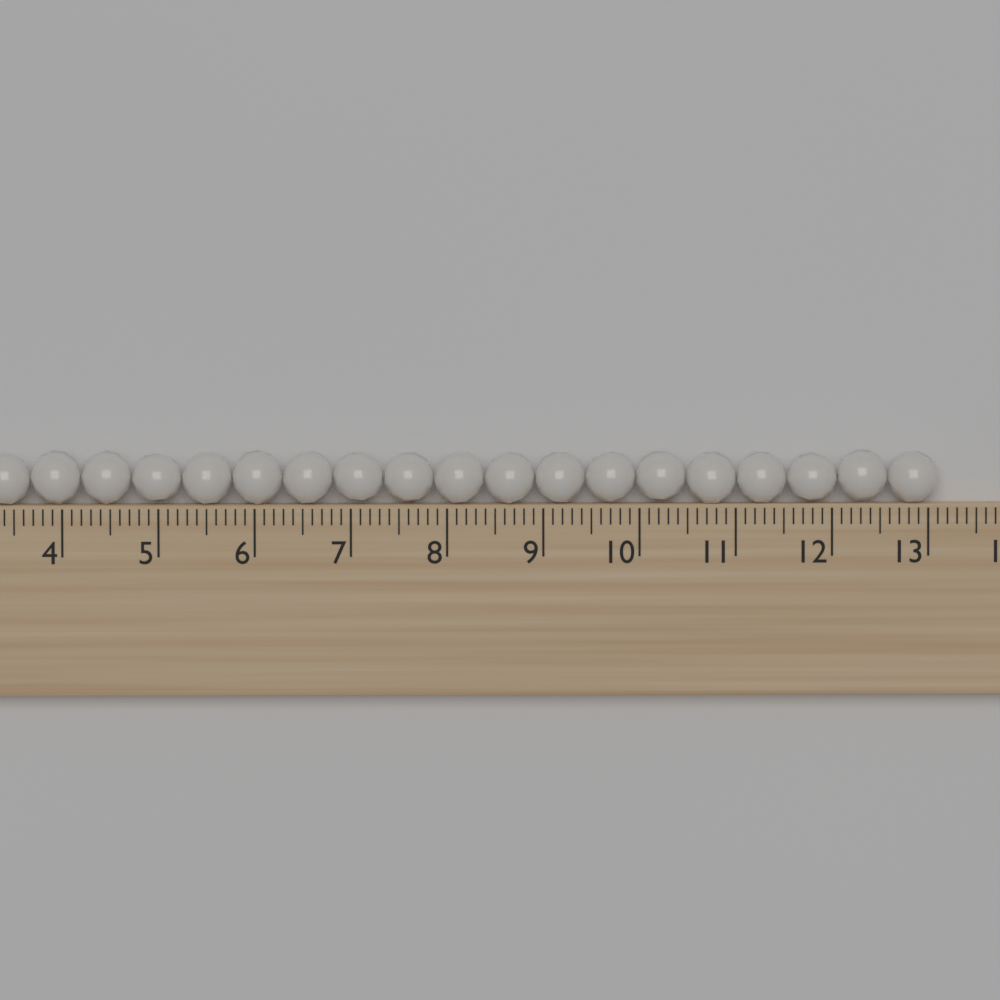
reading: 13.1 (no unit)
